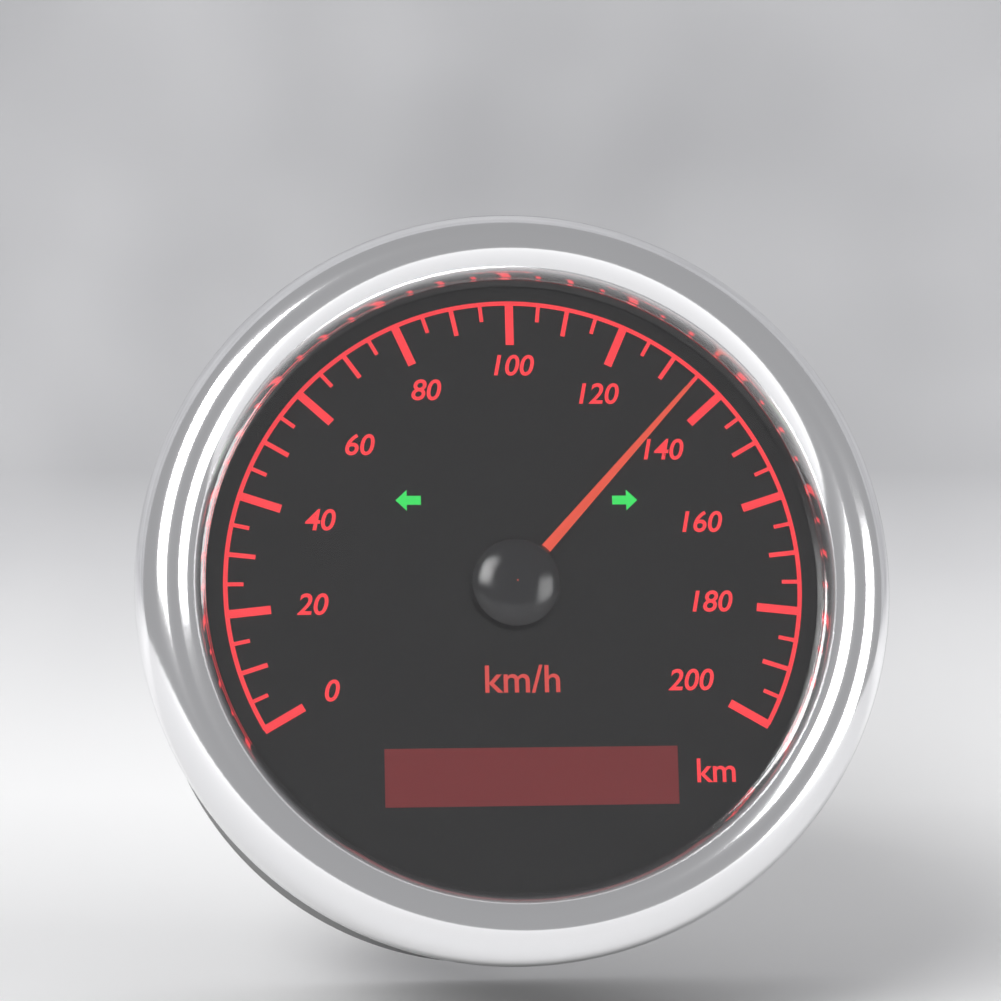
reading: 135 km/h
